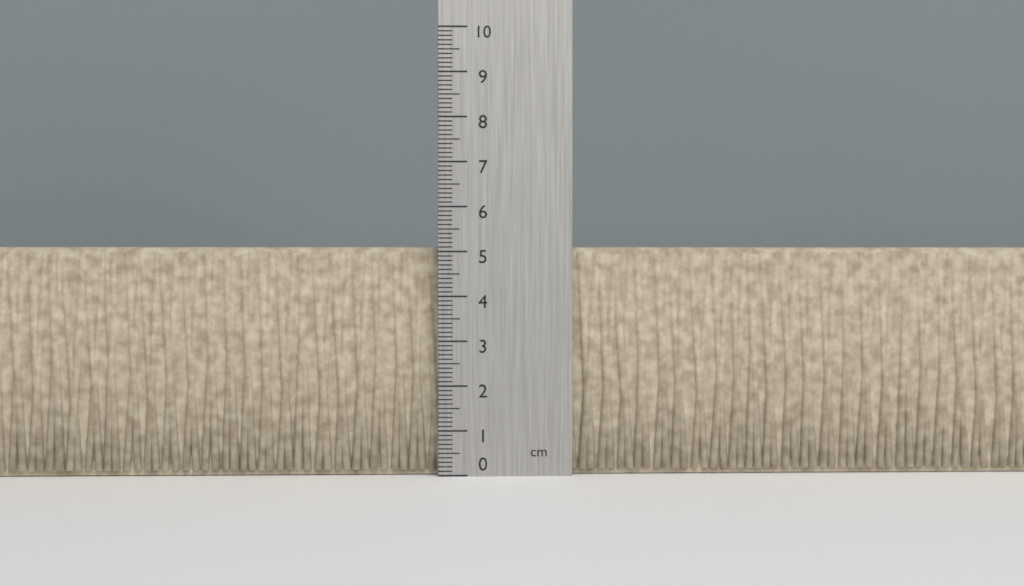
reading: 5.1 cm
